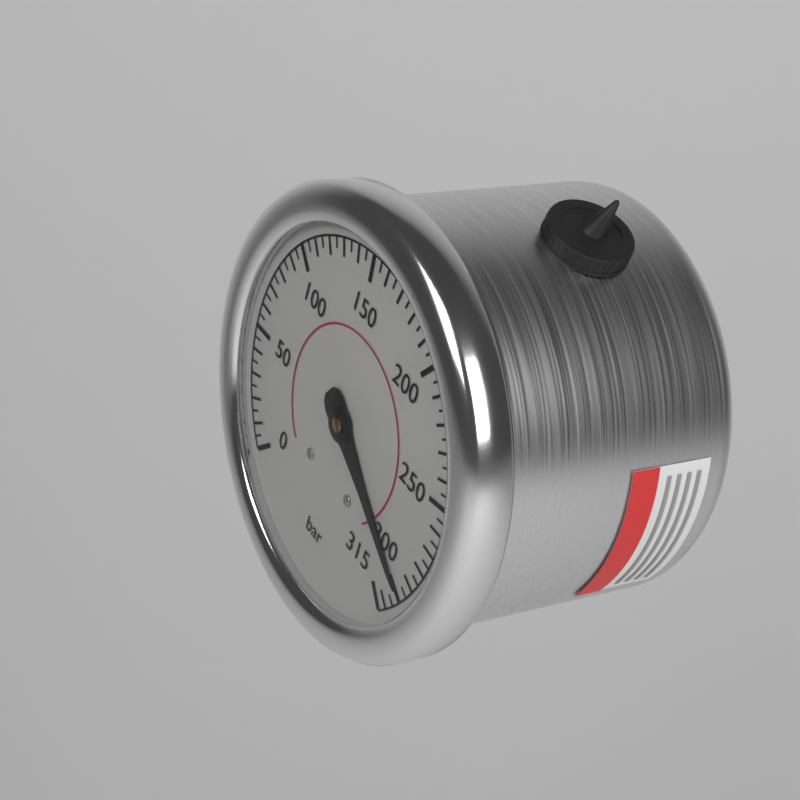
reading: 300 bar
